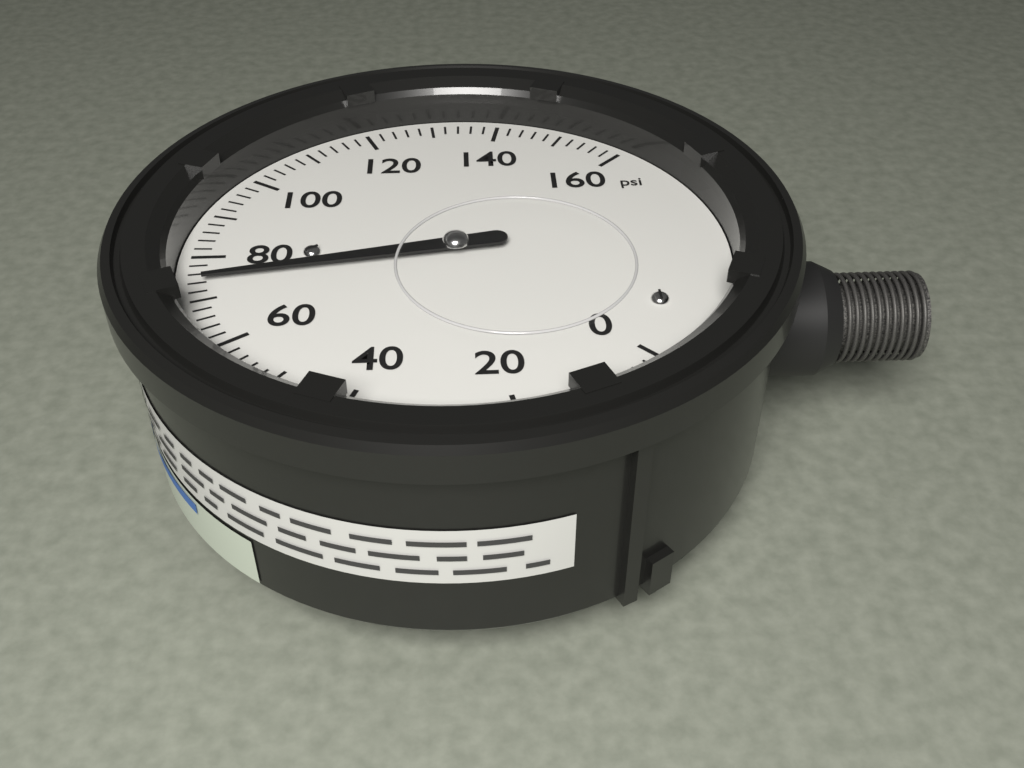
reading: 74 psi
